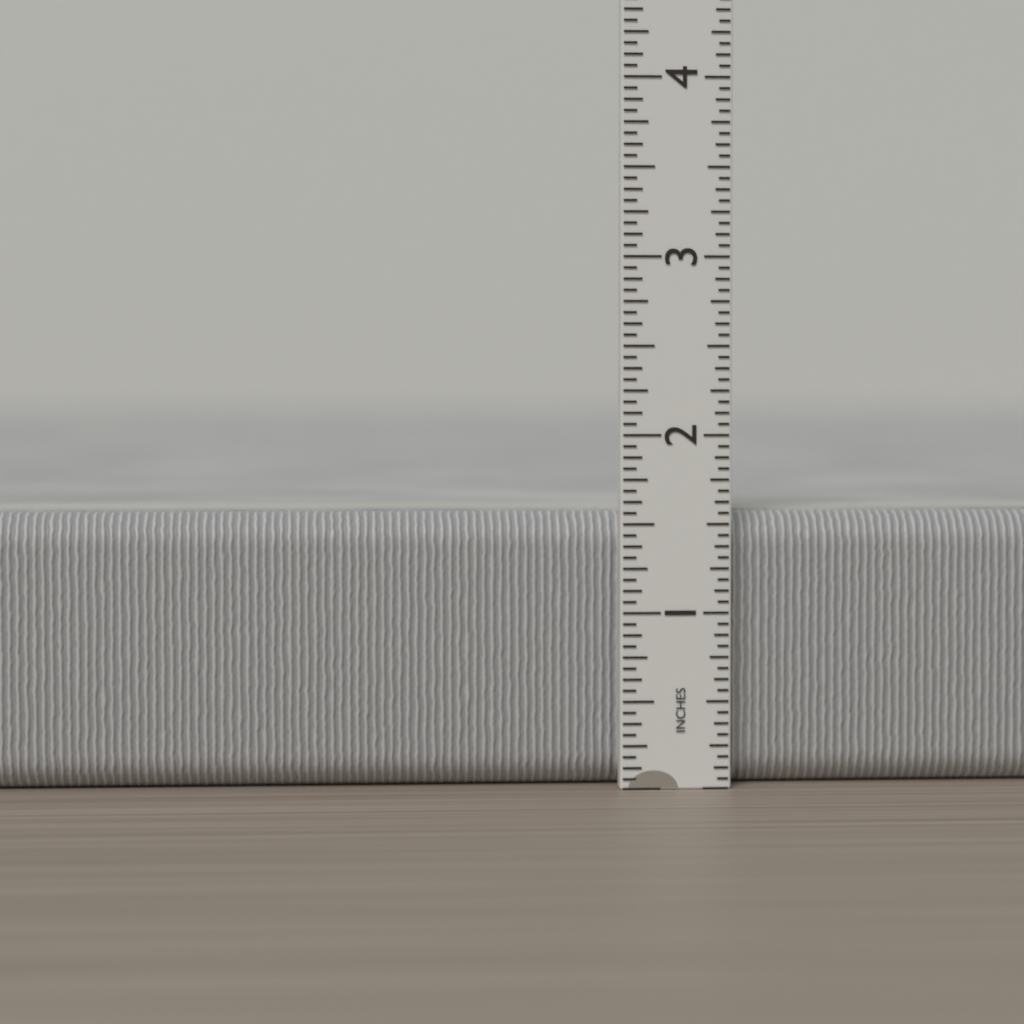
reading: 1.5625 in
